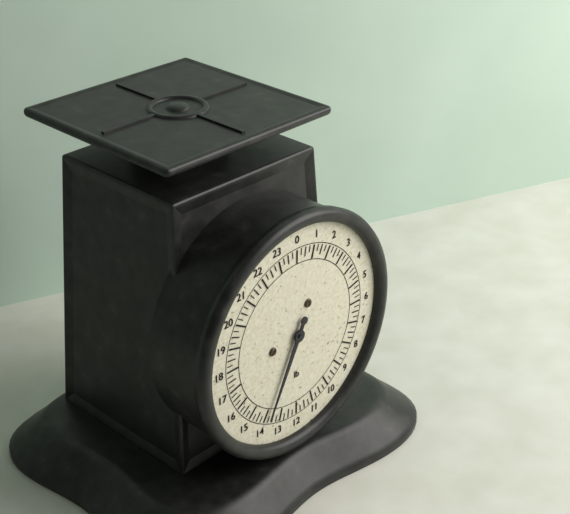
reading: 13.75 lb
